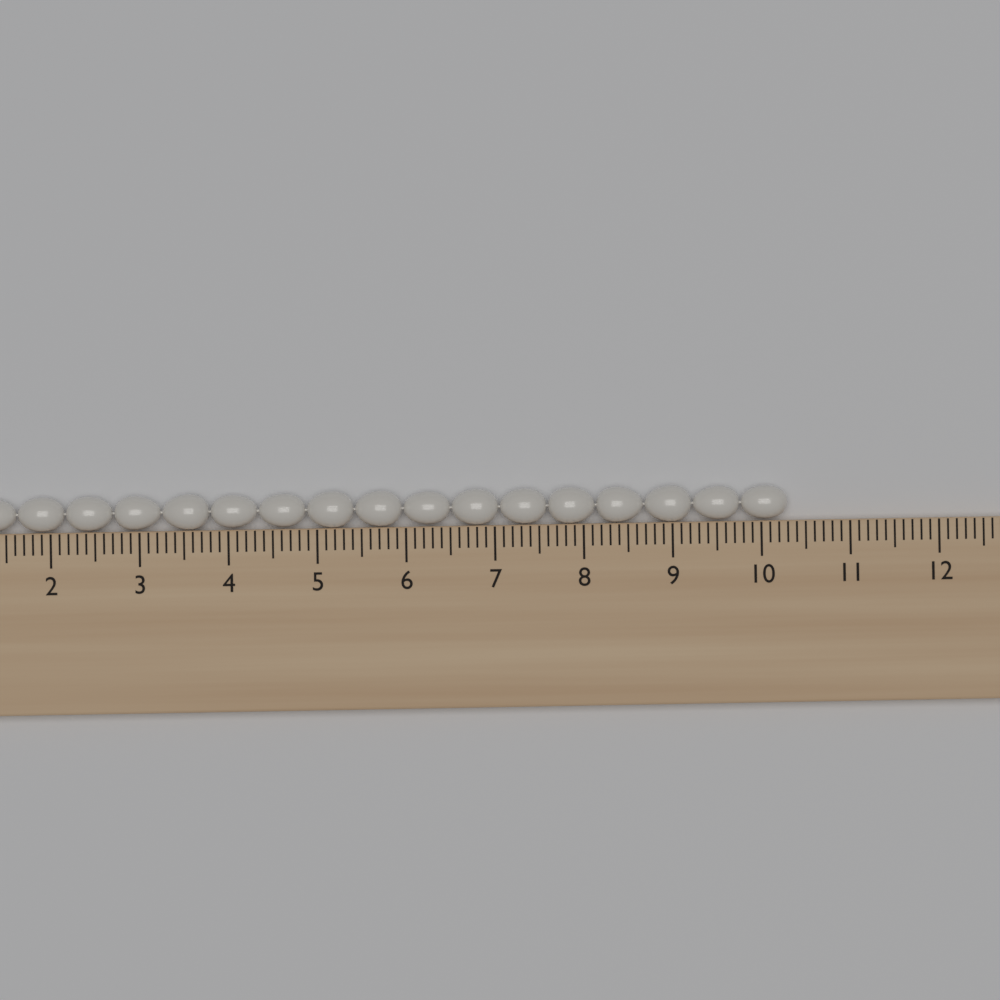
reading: 10.3 cm
